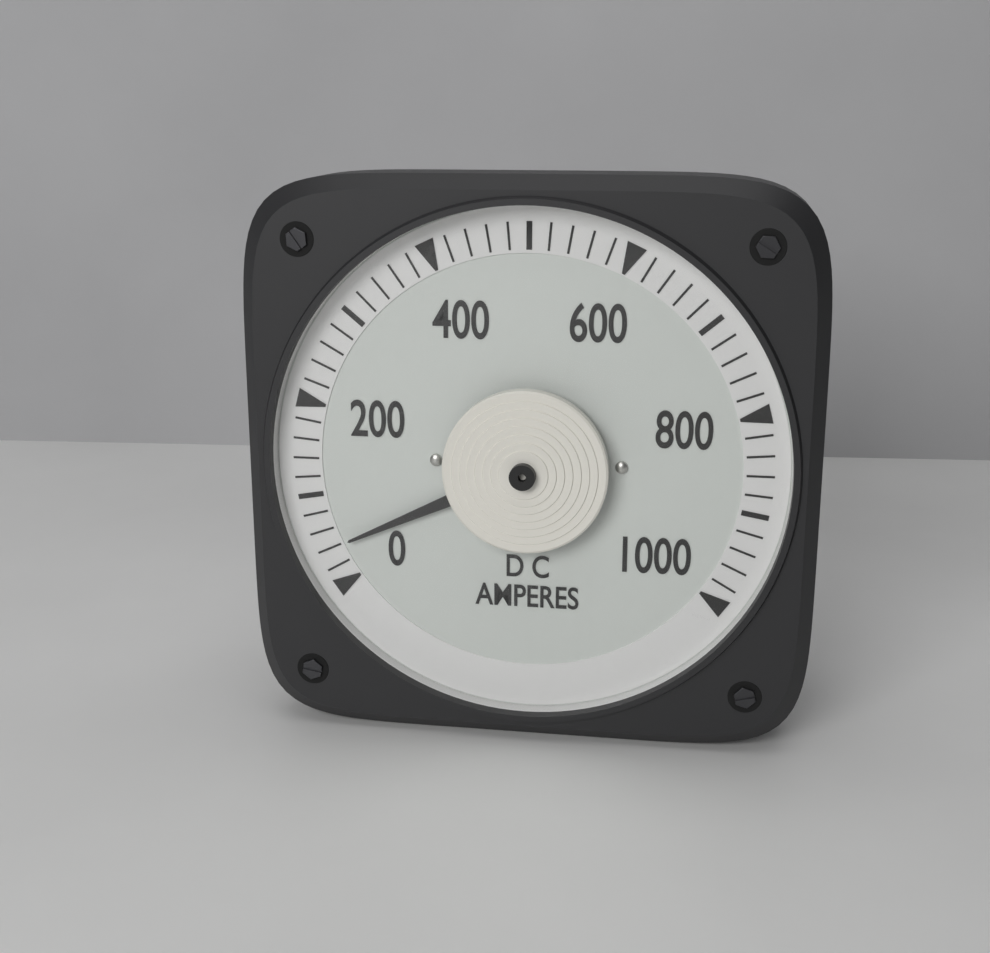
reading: 40 A
